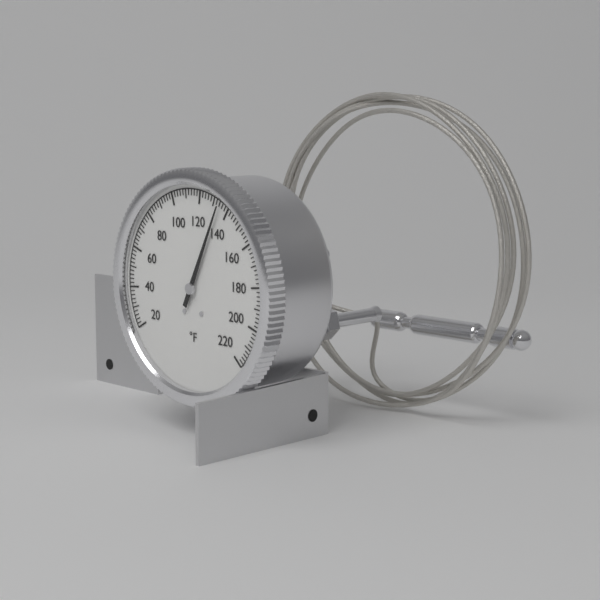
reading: 134 °F
